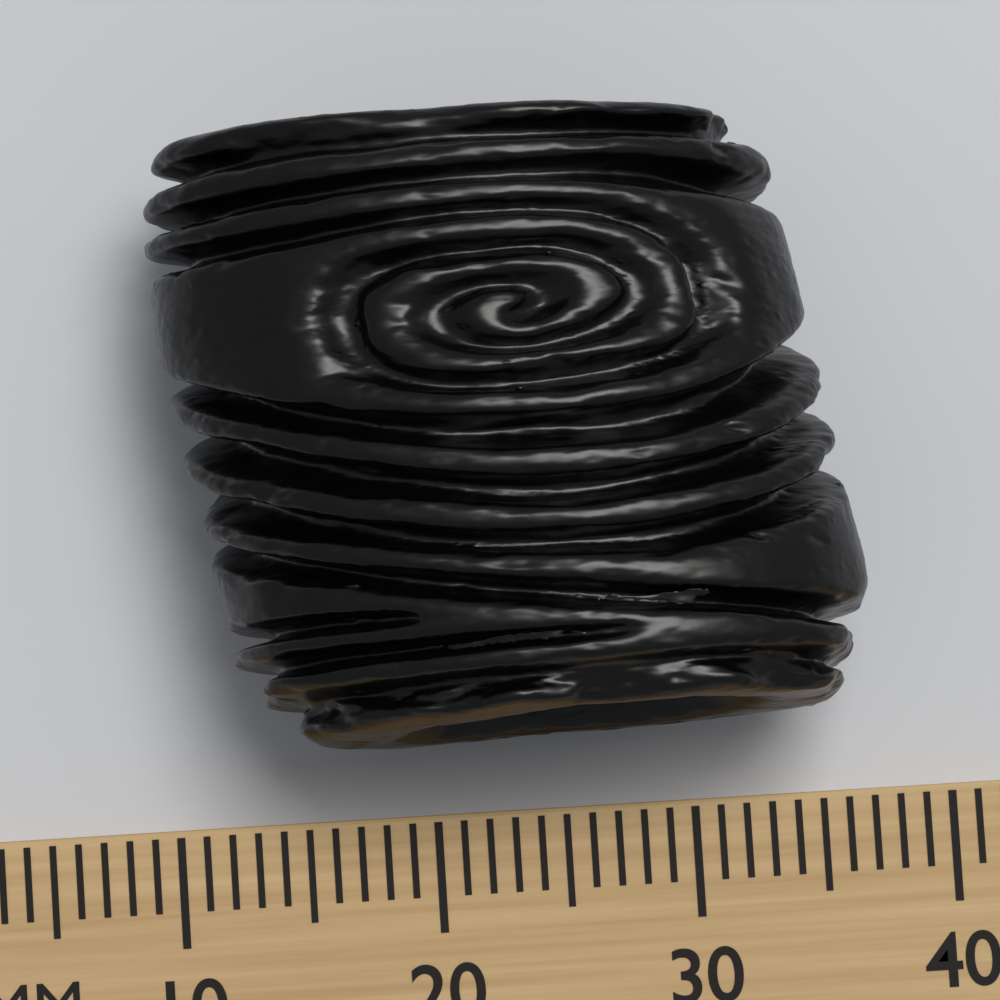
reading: 37 mm
